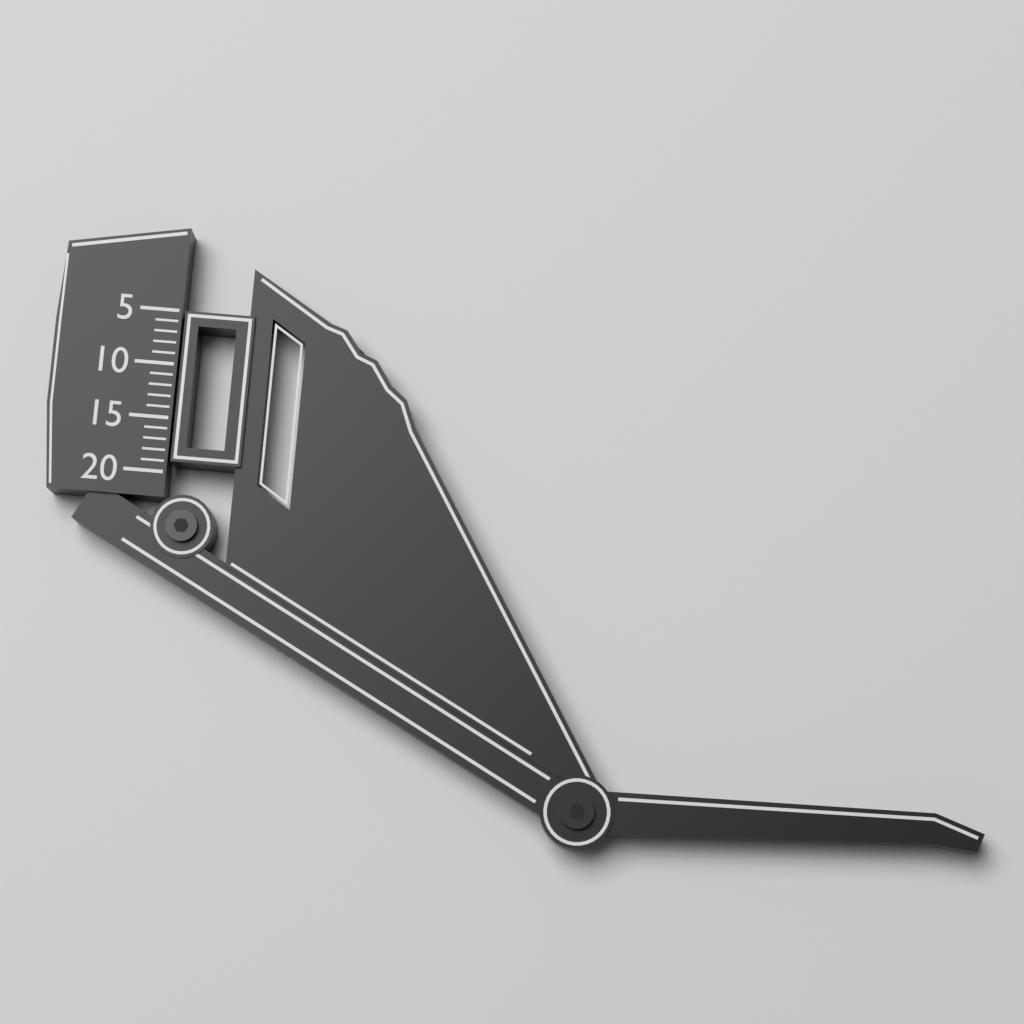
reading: 19 (no unit)
